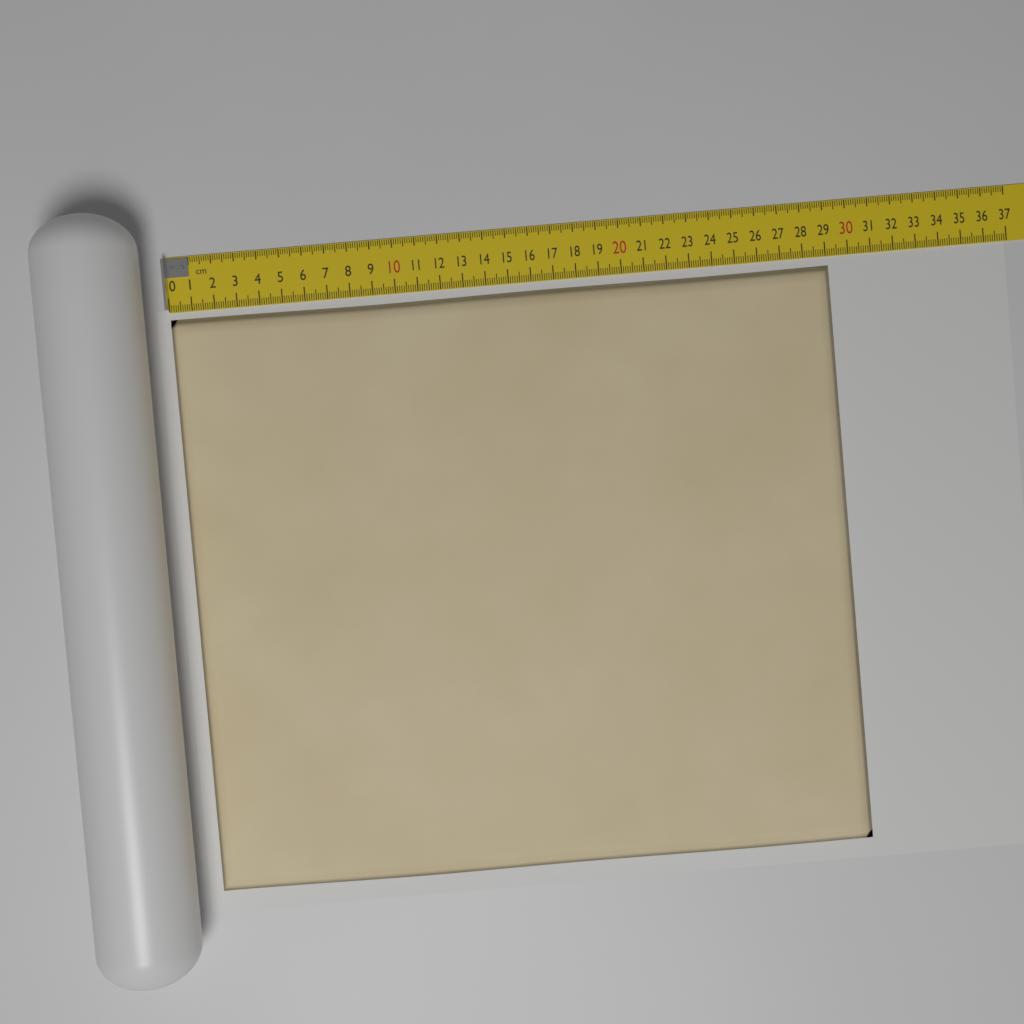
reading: 29.1 cm
